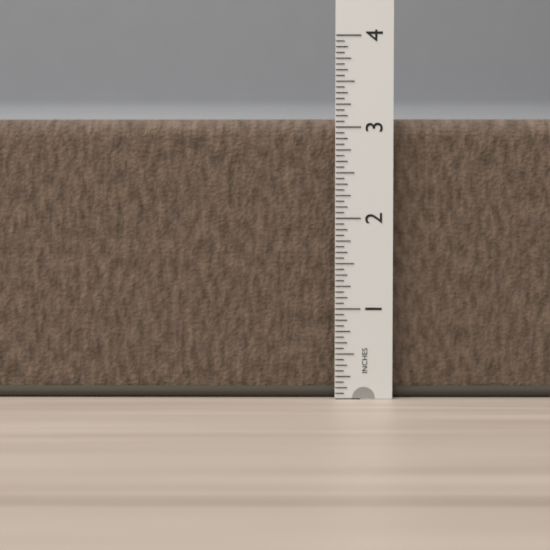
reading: 3.1250 in
